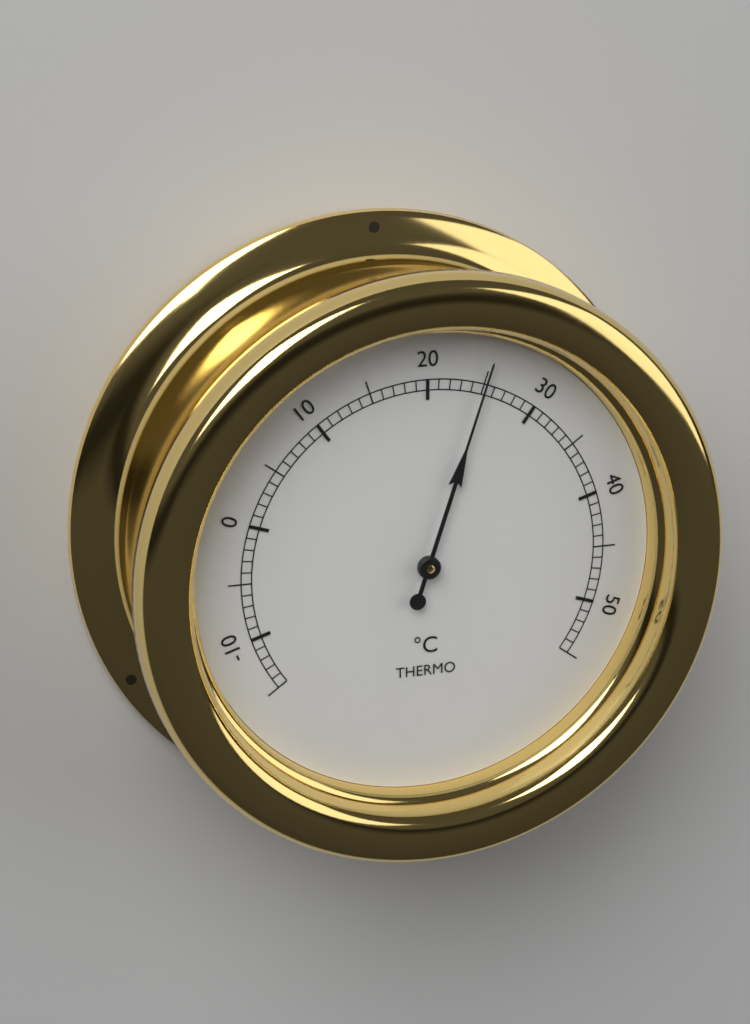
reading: 25 °C
